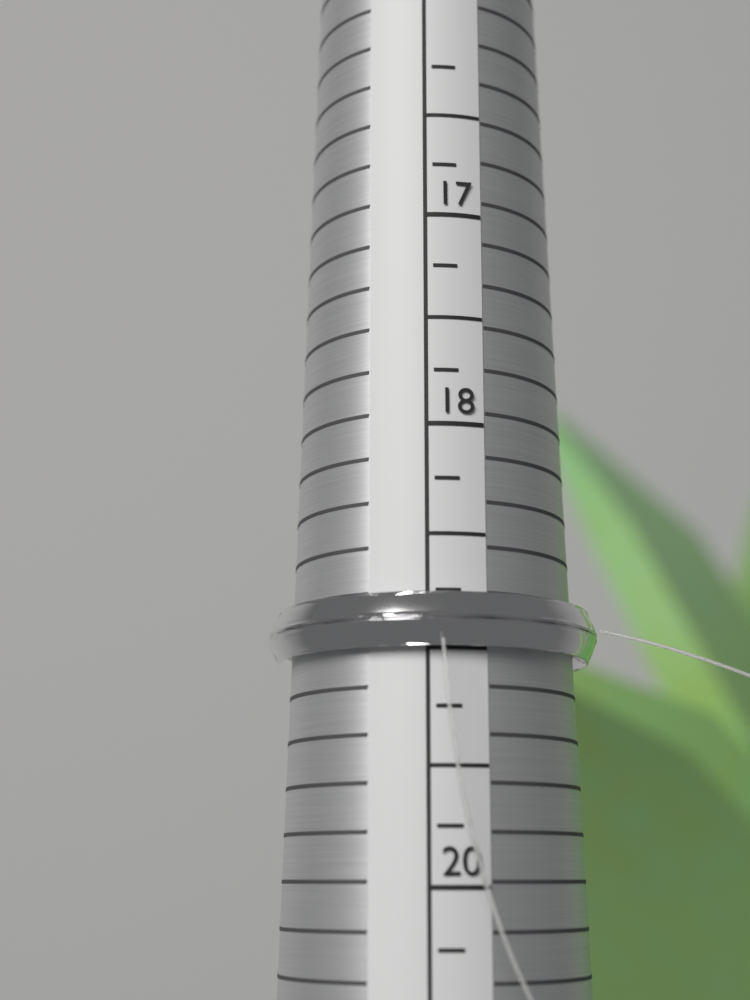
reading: 19.00 (no unit)
